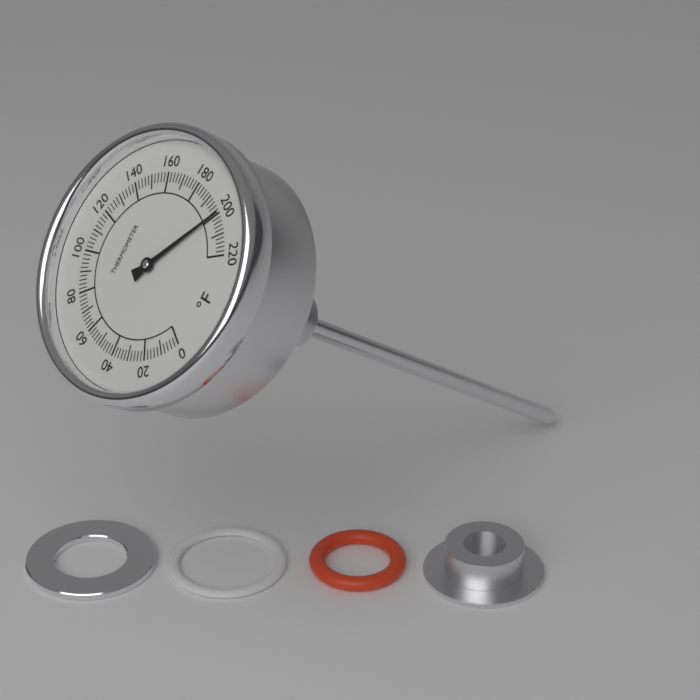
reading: 200 °F
